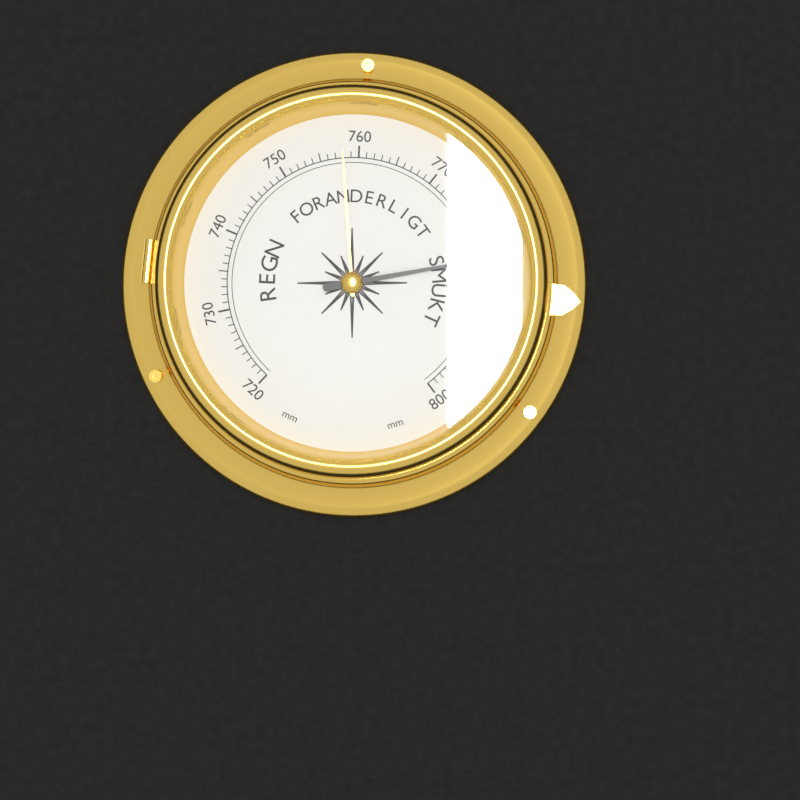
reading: 782 mm
